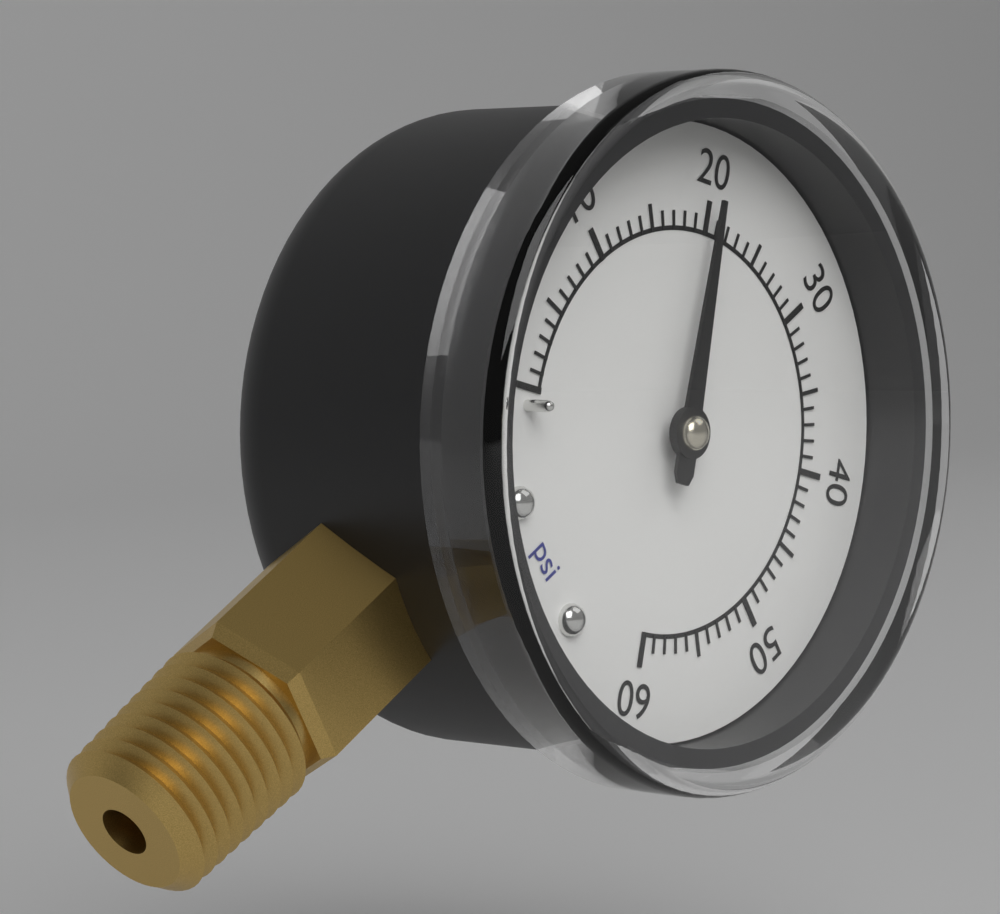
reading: 20 psi
